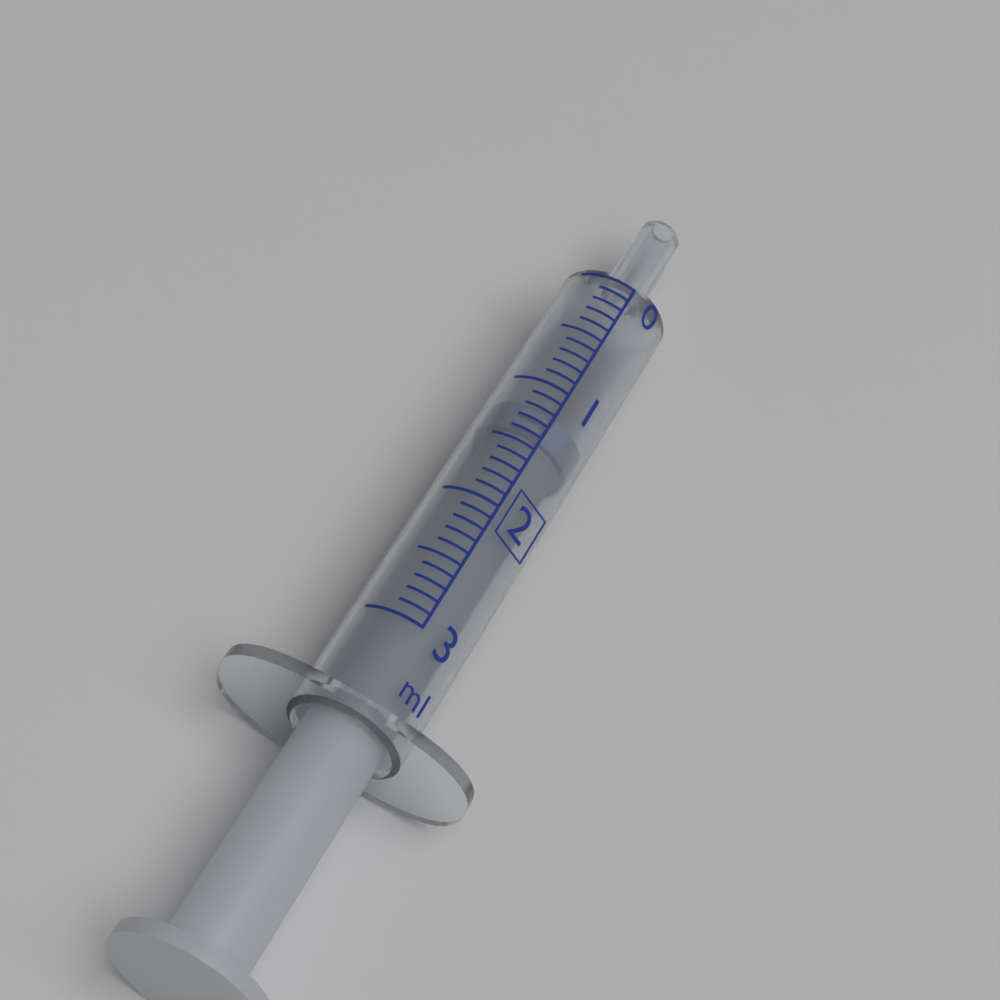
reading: 1.2 ml
